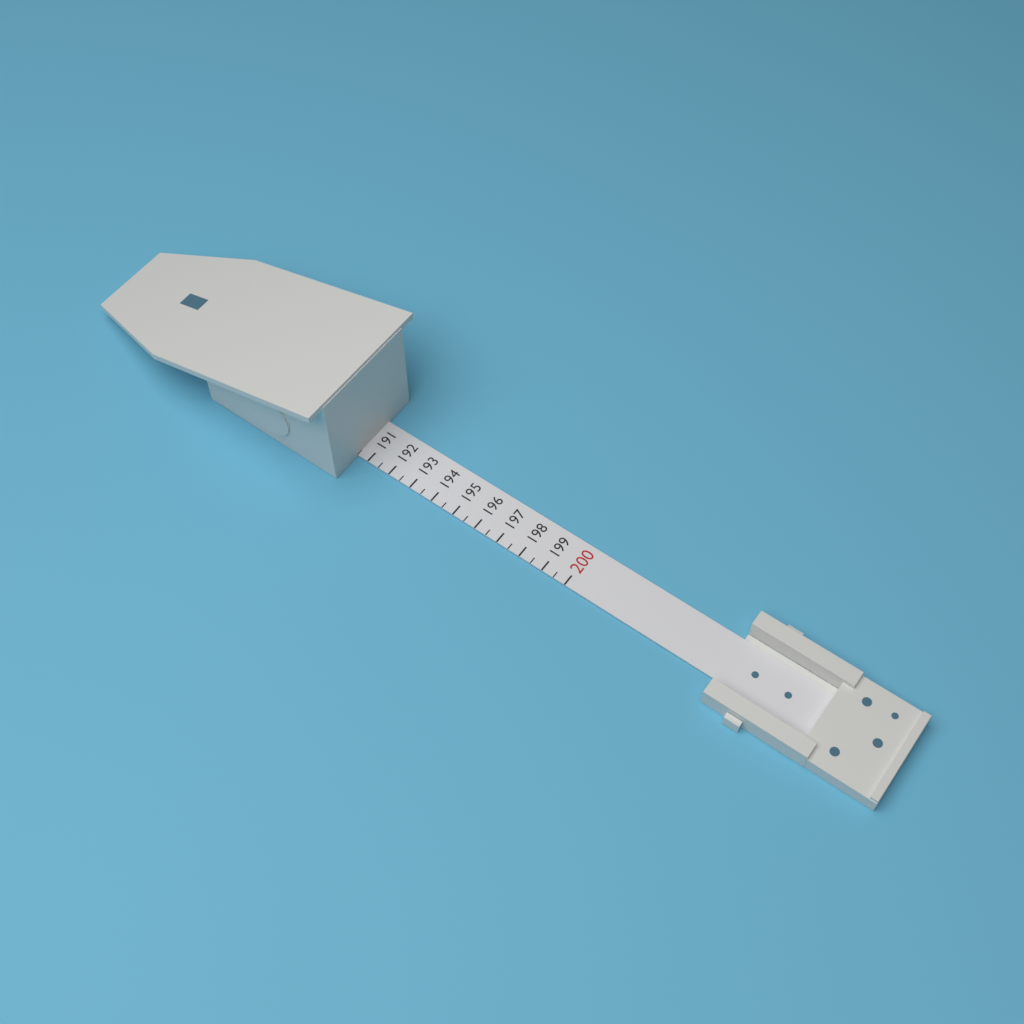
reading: 190.5 (no unit)
